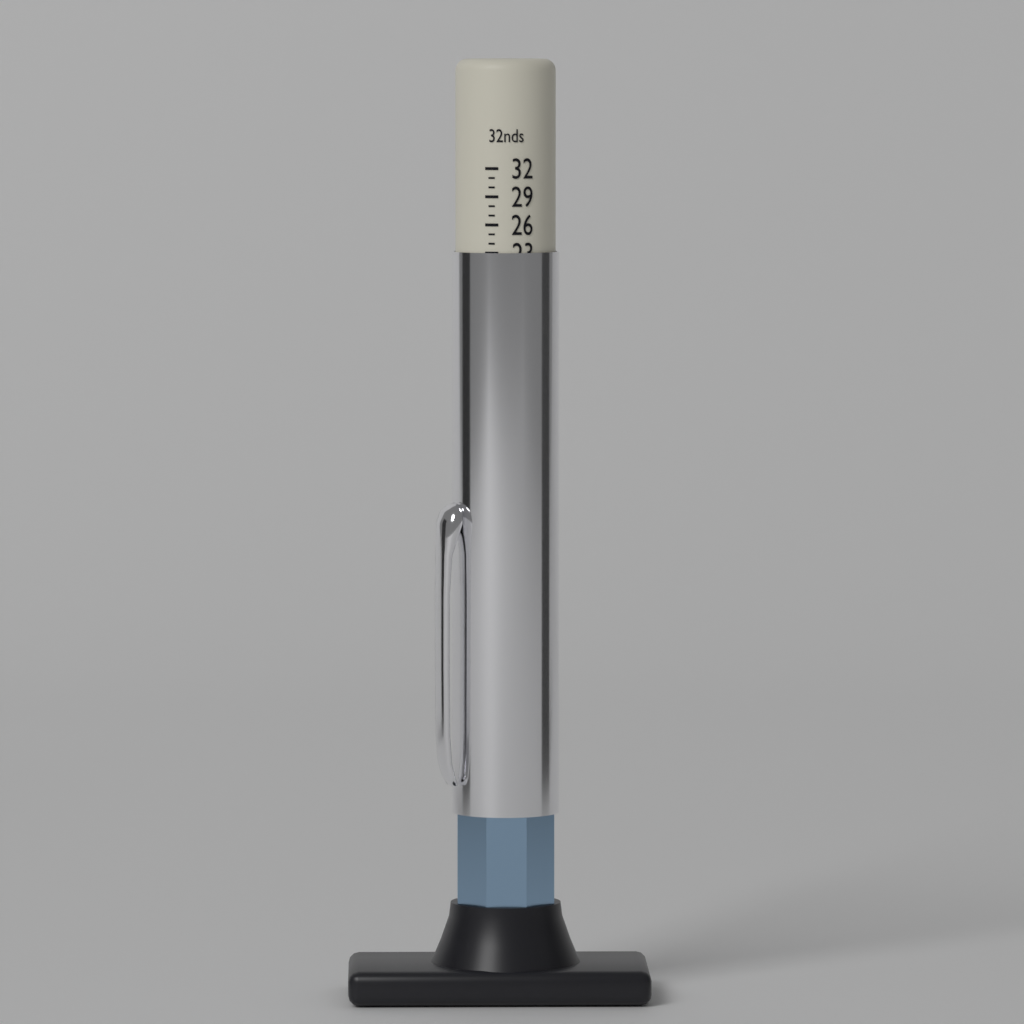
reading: 23 32nds
